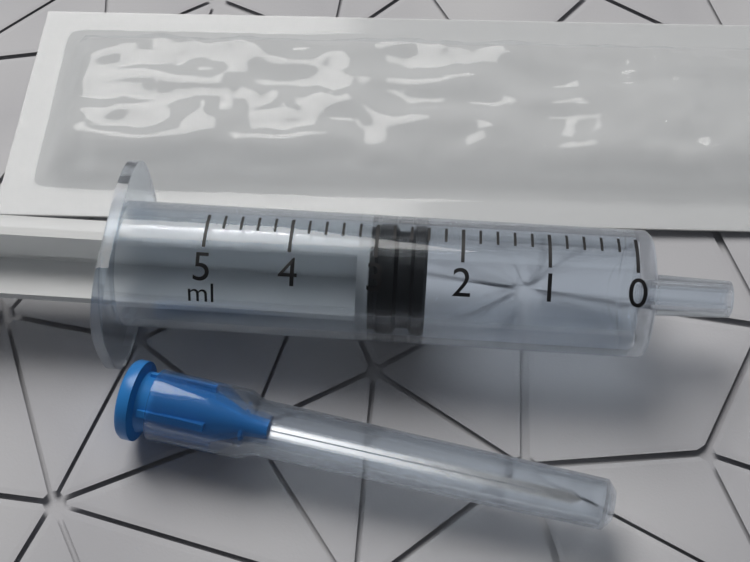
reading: 2.4 ml
